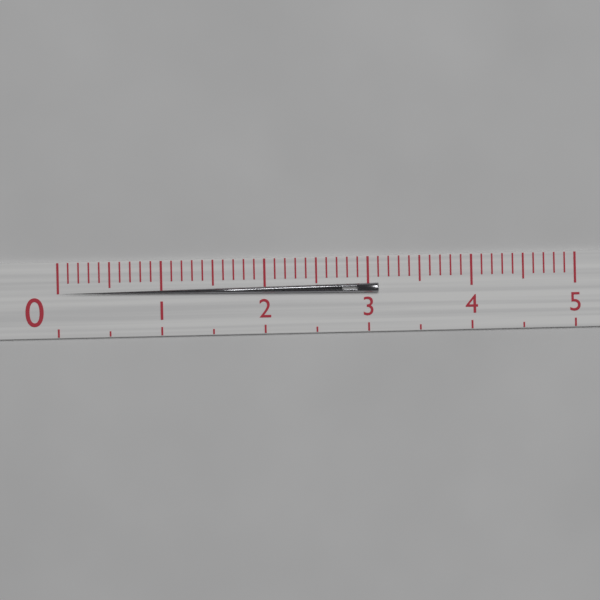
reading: 3.1 (no unit)
